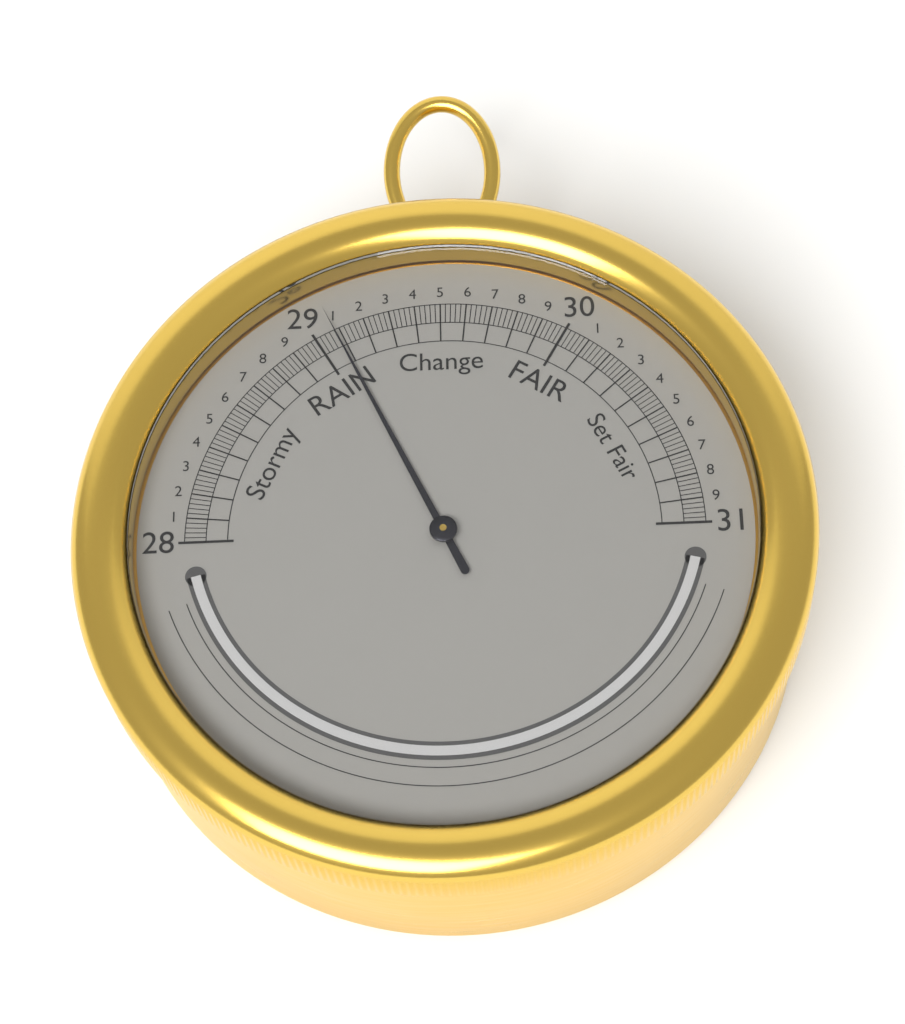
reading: 29.08 inHg
